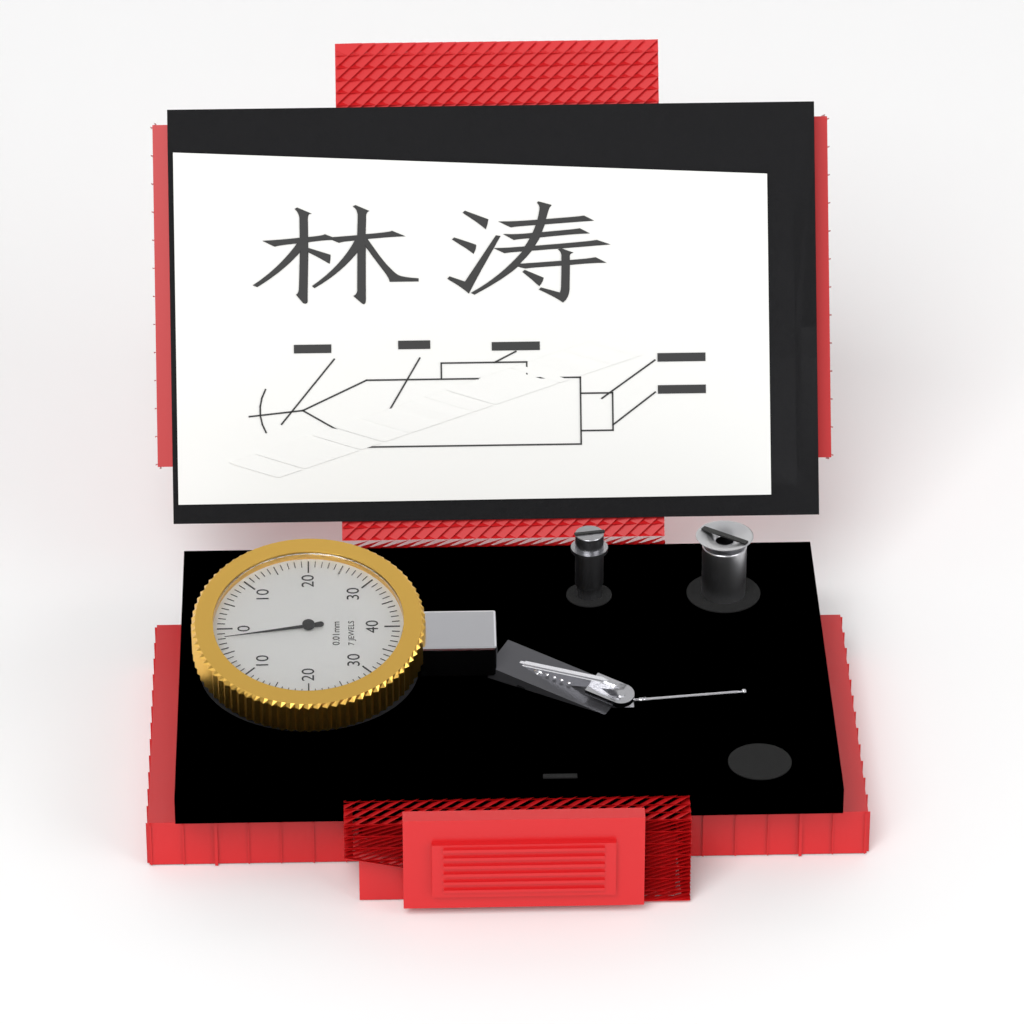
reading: 2 0.01mm
